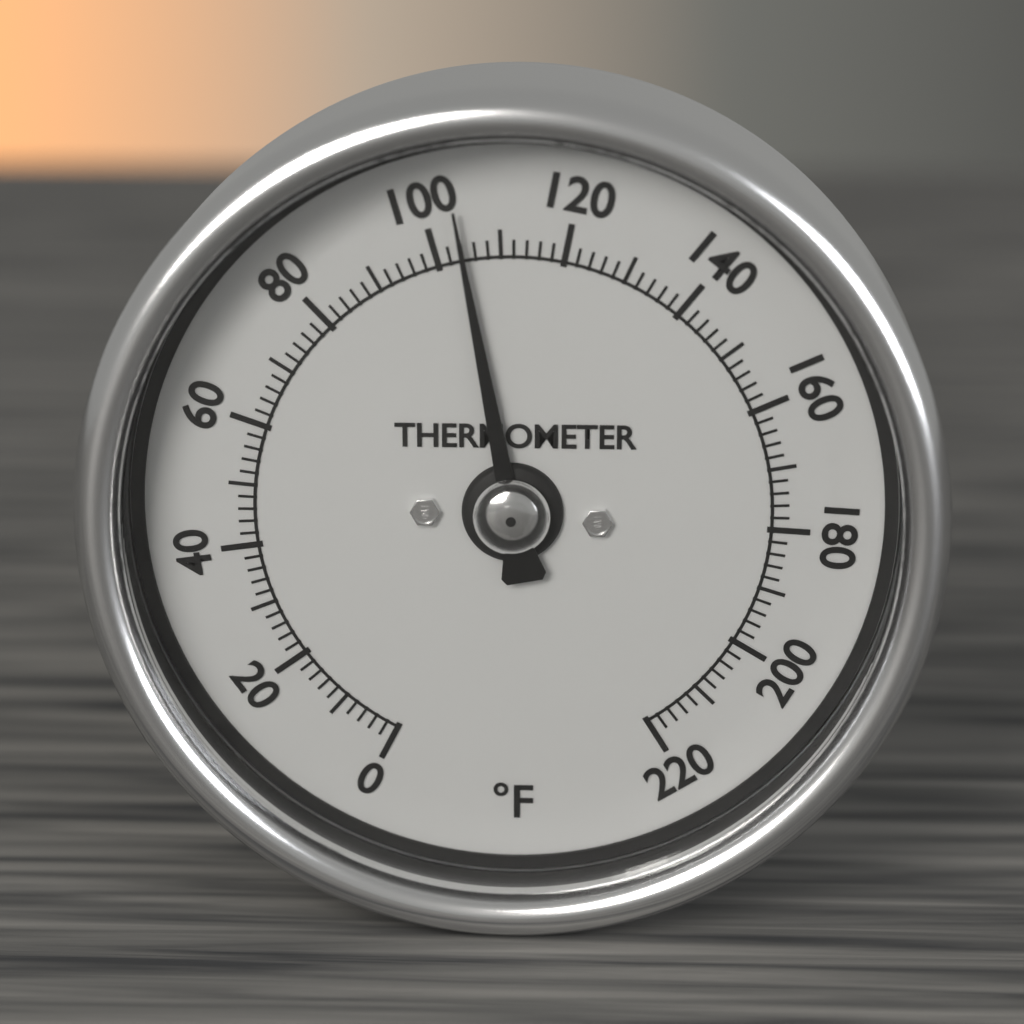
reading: 104 °F
